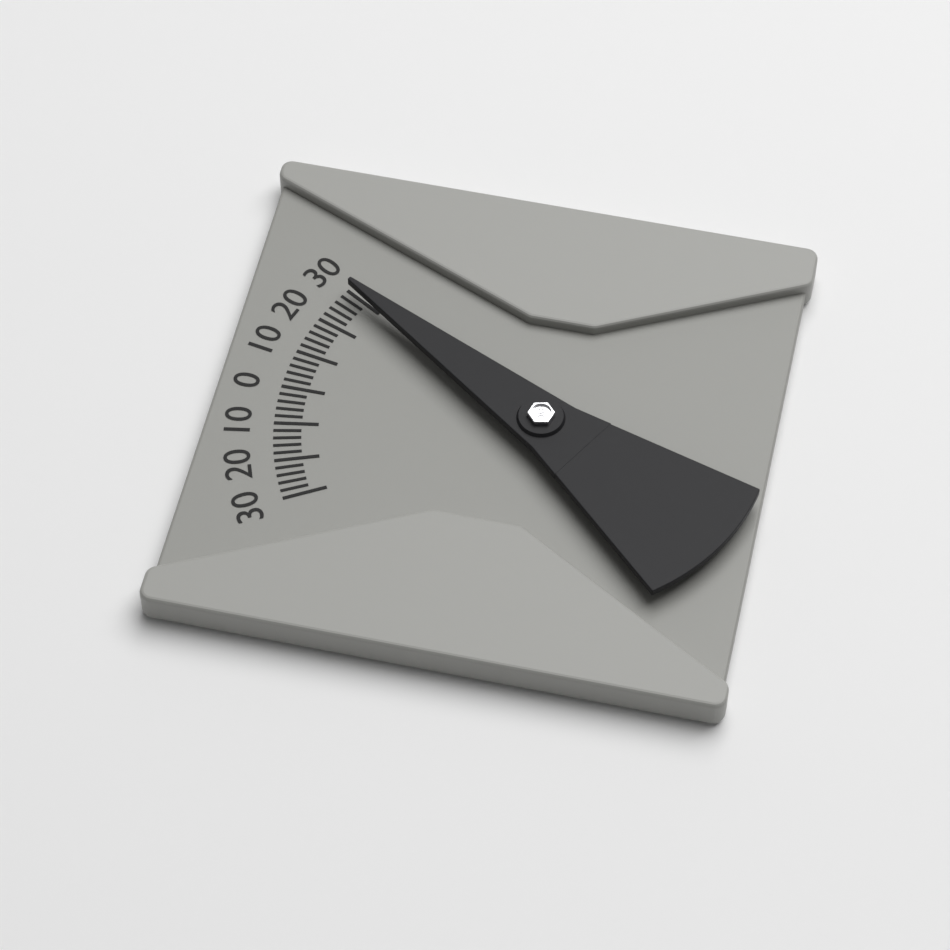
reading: 30 (no unit)
